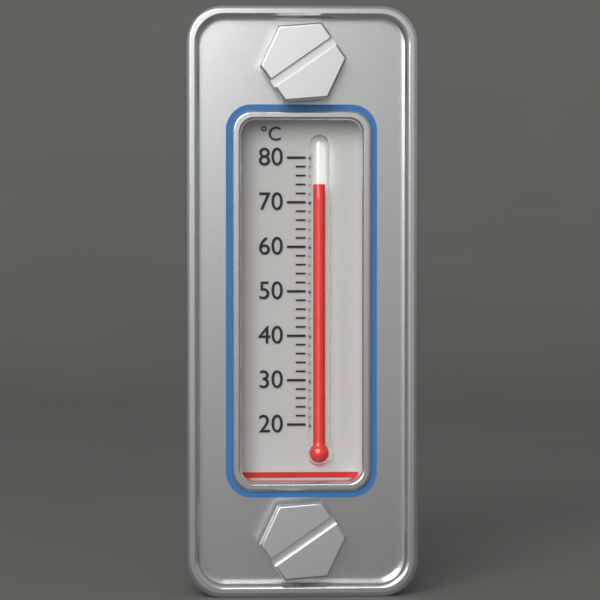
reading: 74 °C
